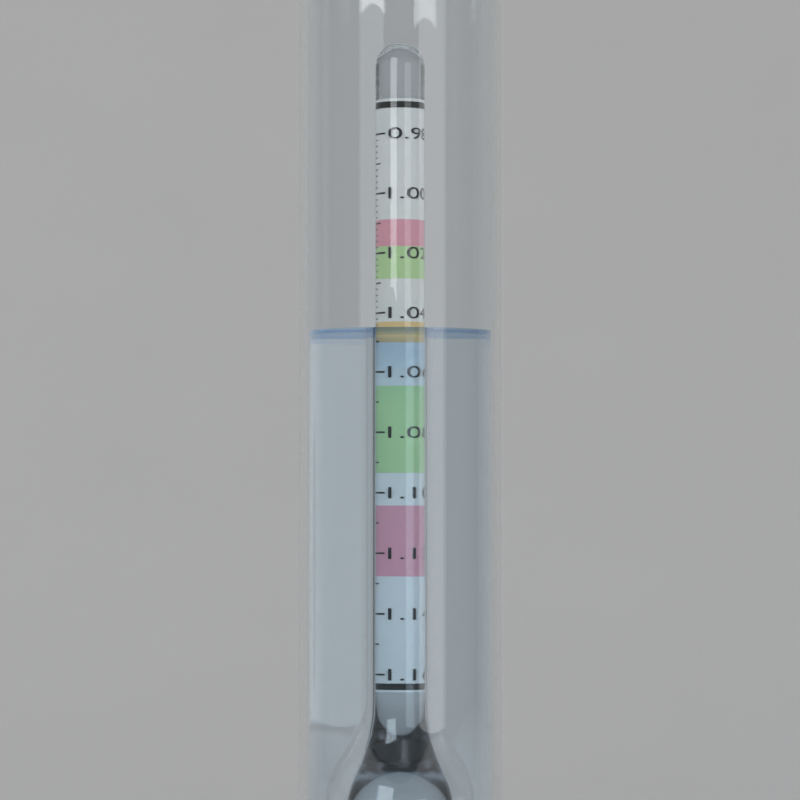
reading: 1.046 (no unit)
